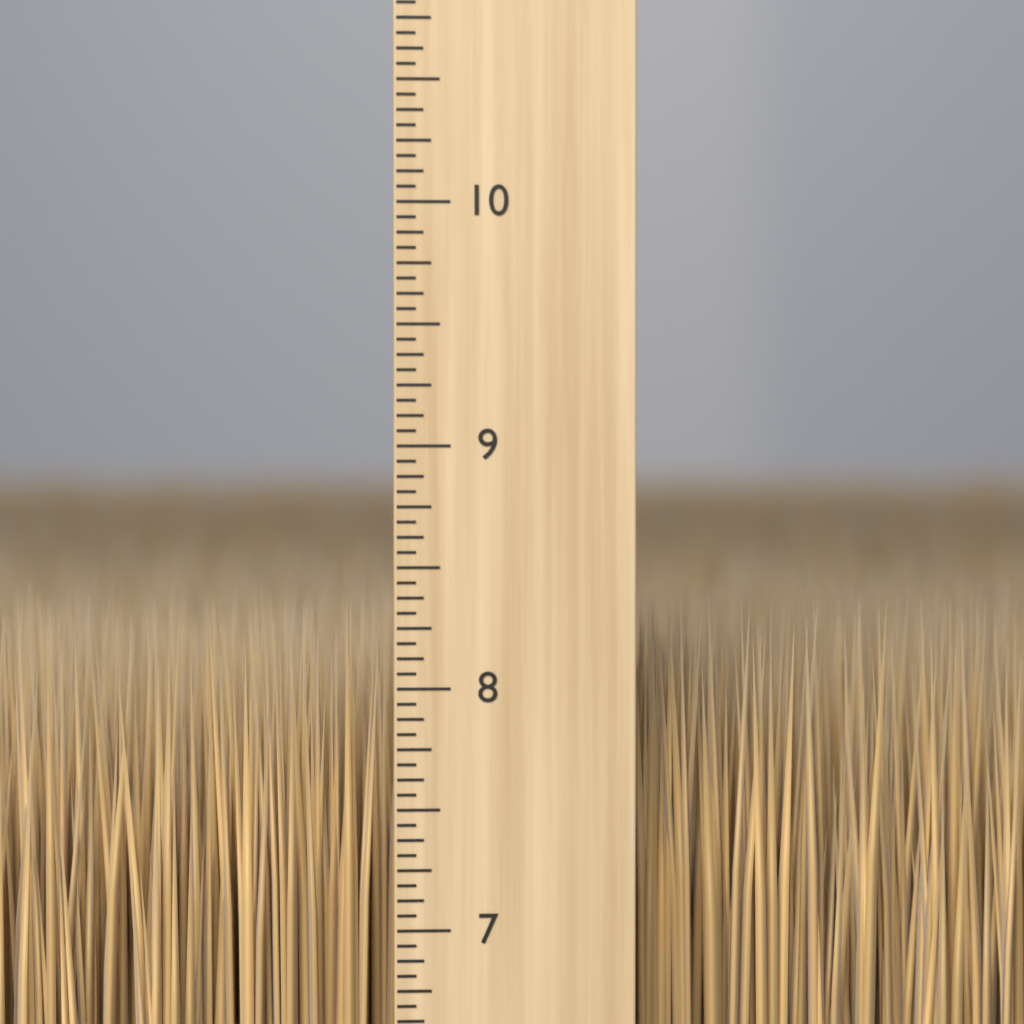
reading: 8.3750 inch
